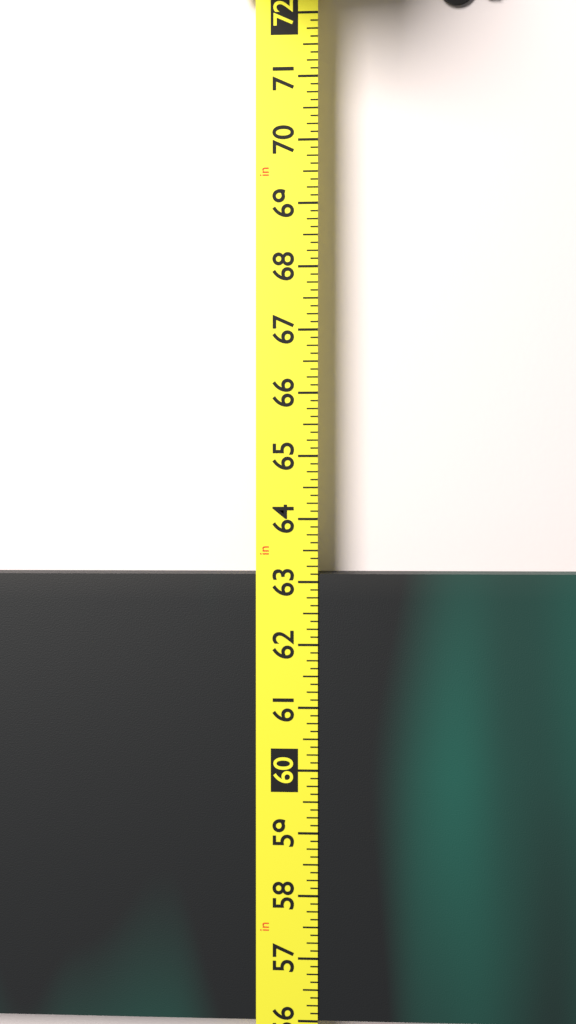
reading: 63.125 in
